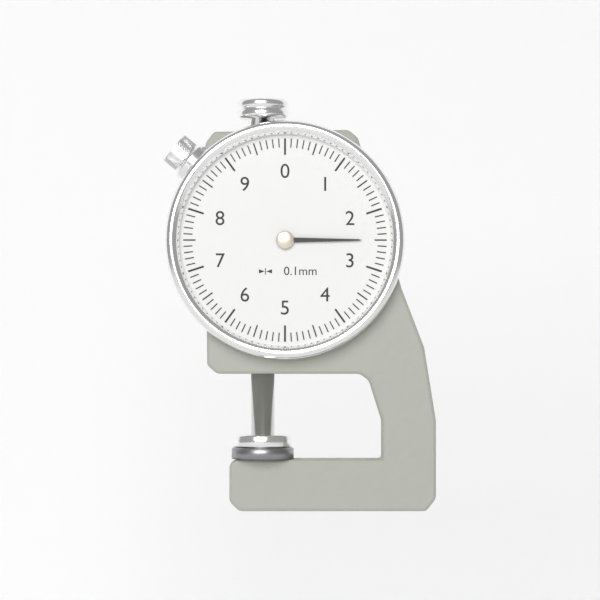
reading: 2.5 mm
